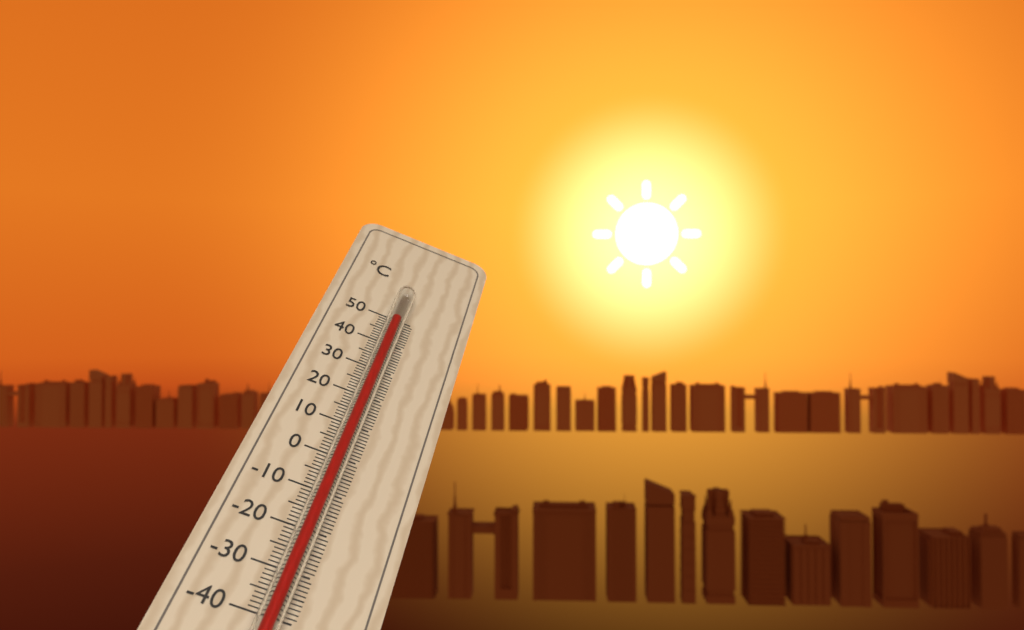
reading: 47 °C
